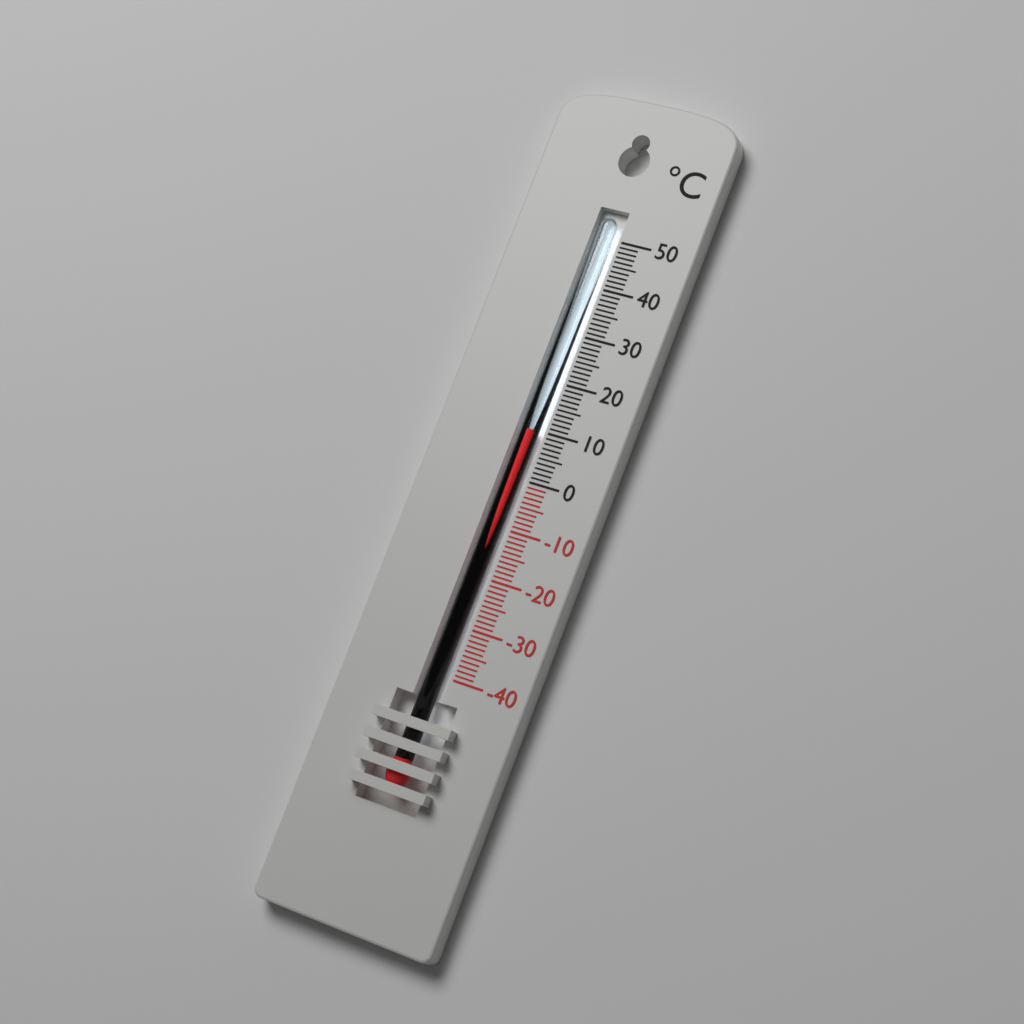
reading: 10 °C
